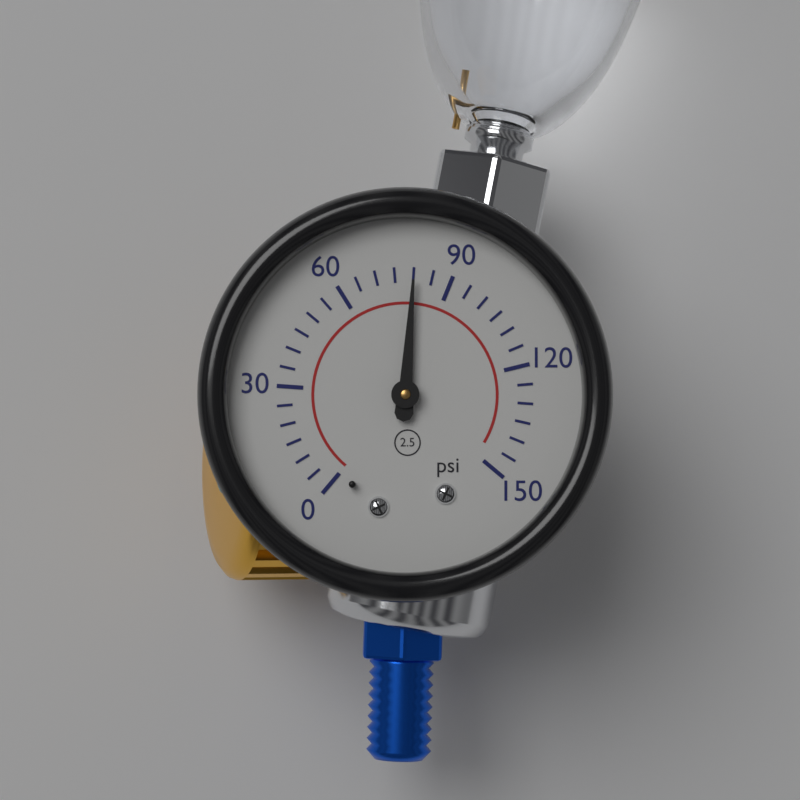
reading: 80 psi
